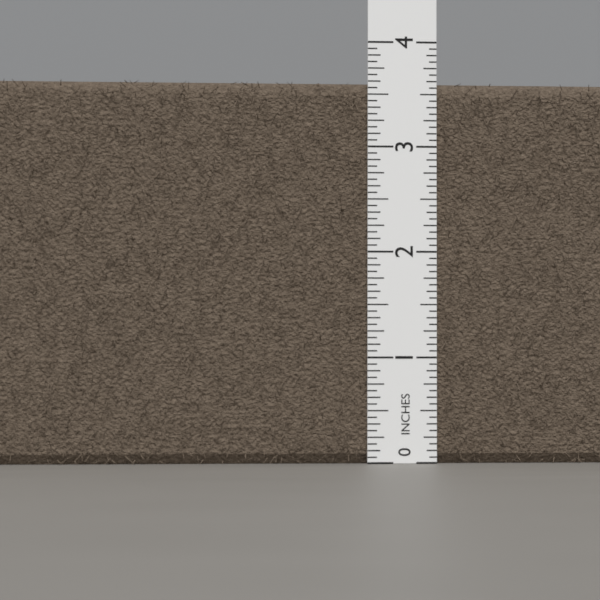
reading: 3.6250 in
